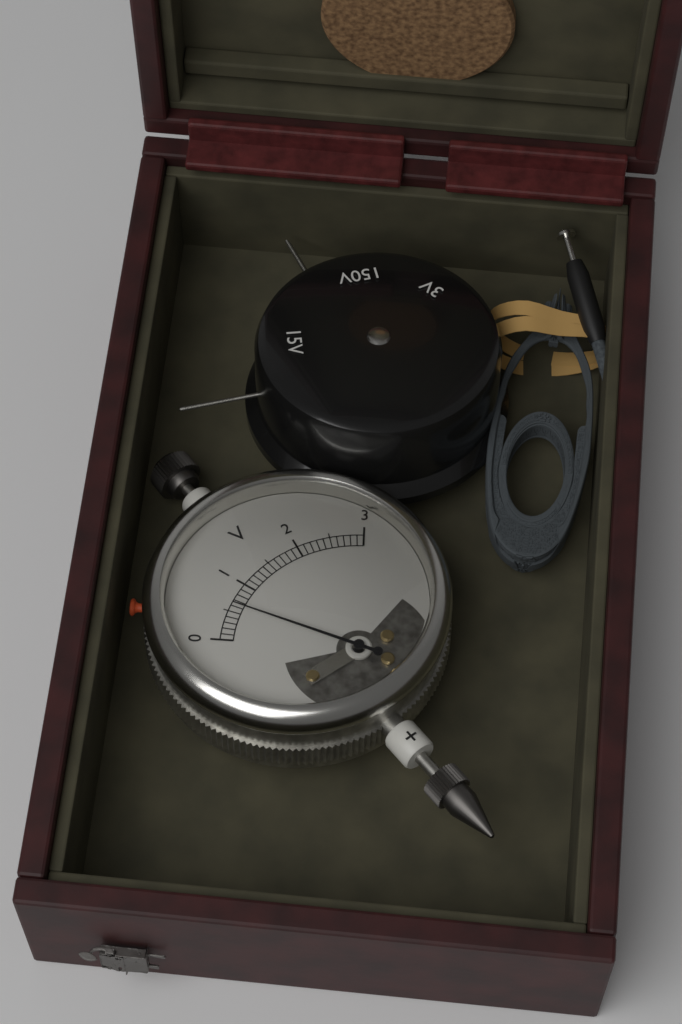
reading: 0.6 V
